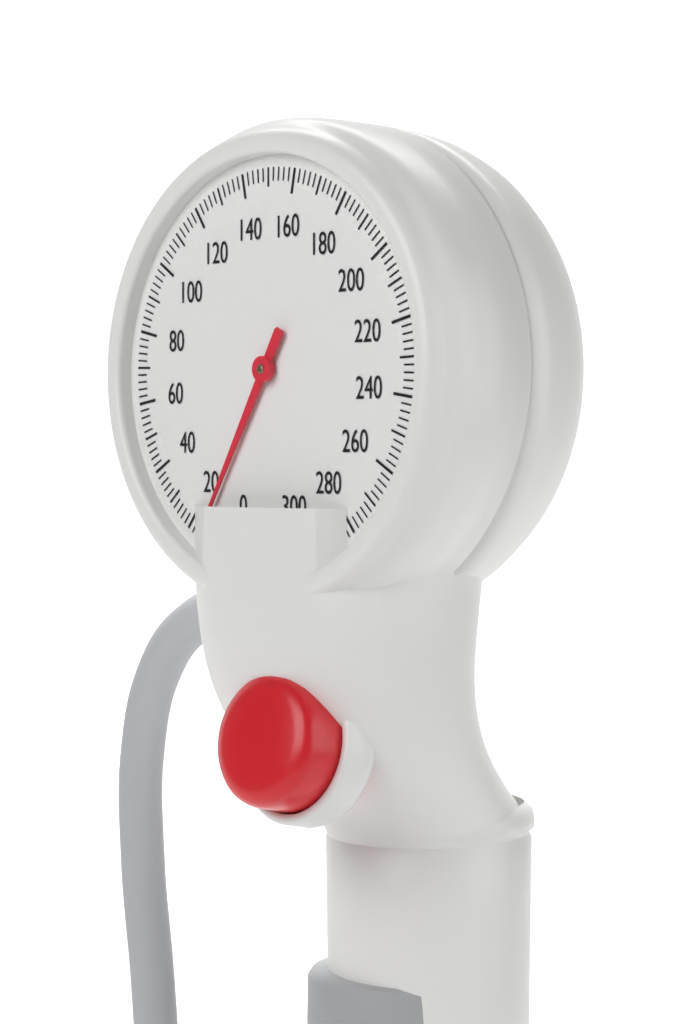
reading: 14 mmHg
